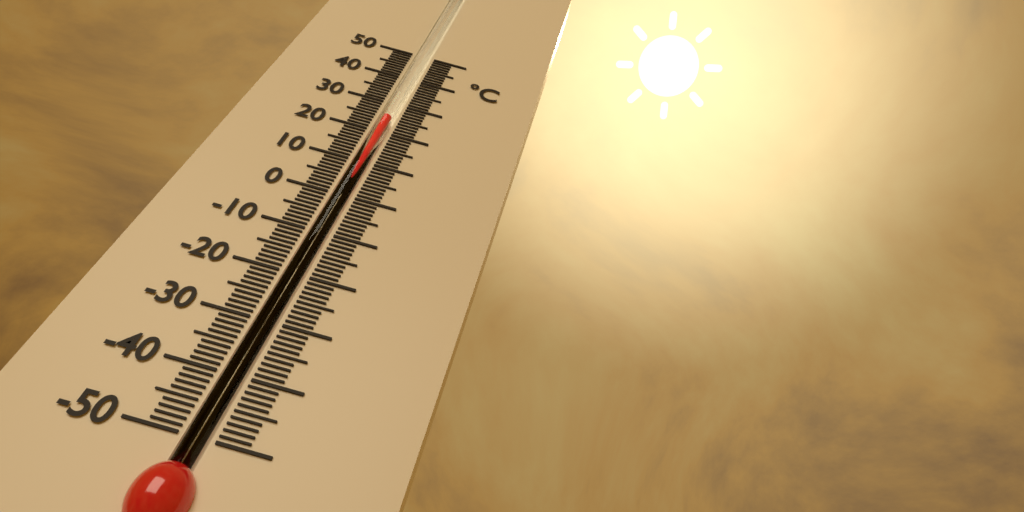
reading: 25 °C
